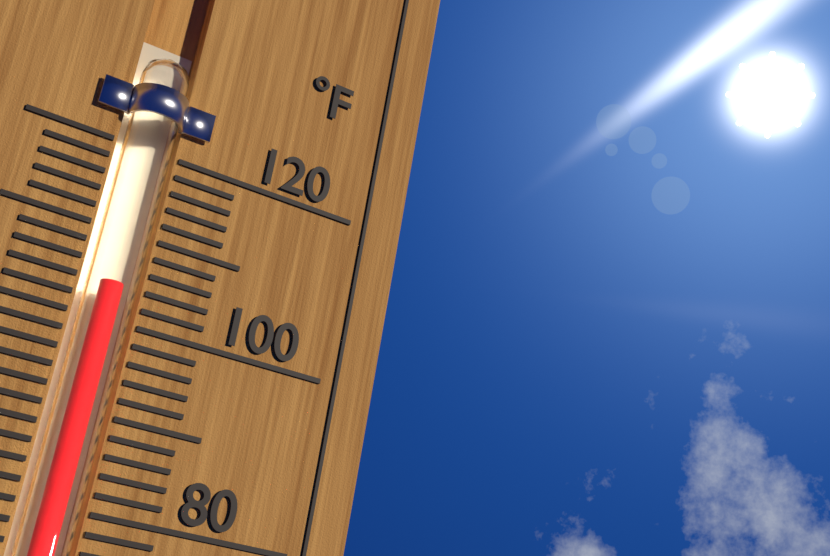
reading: 104 °F
